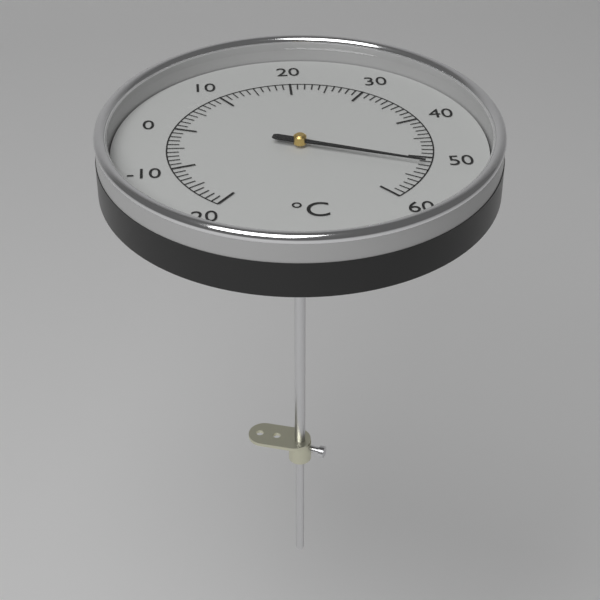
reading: 52 °C
